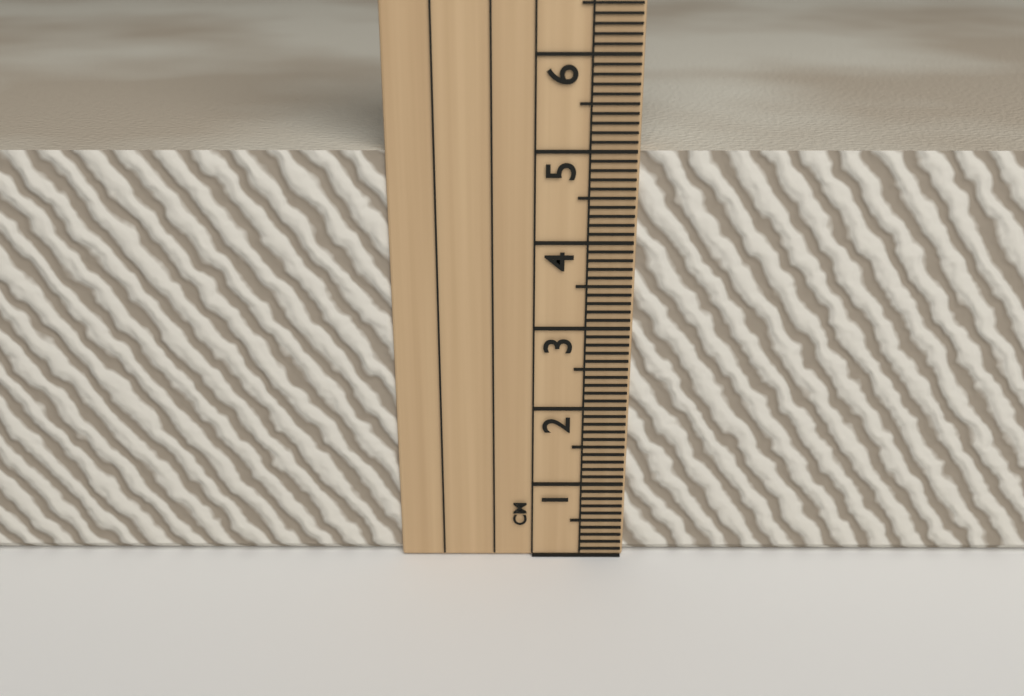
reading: 5.0 cm
